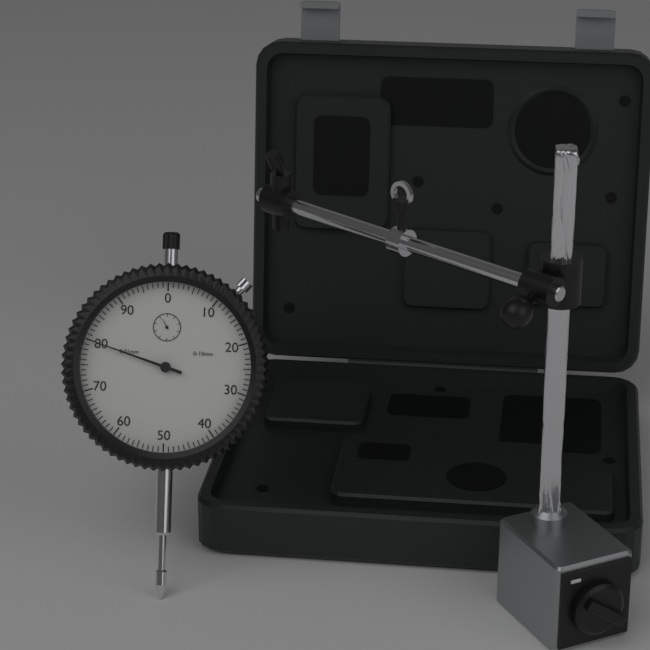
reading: 0.80 mm
